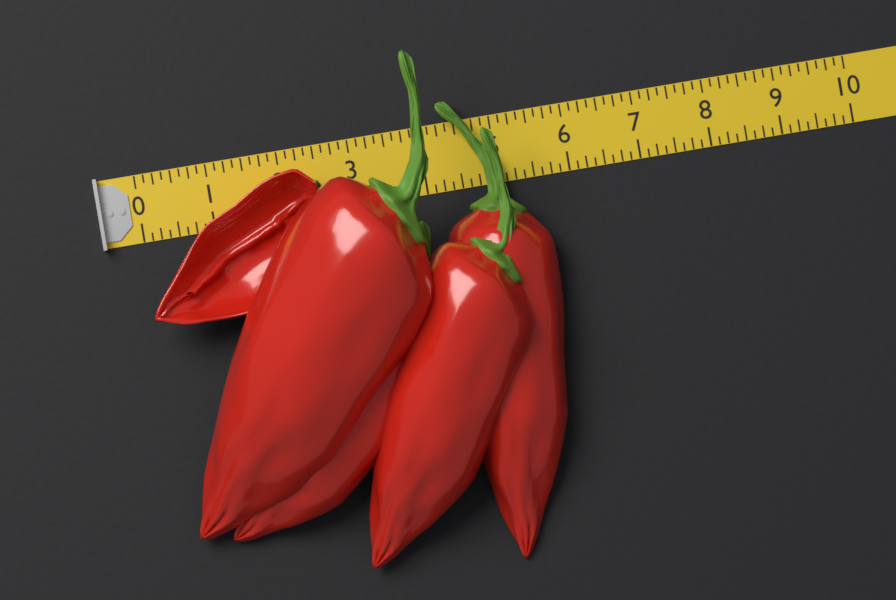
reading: 5.625 (no unit)
